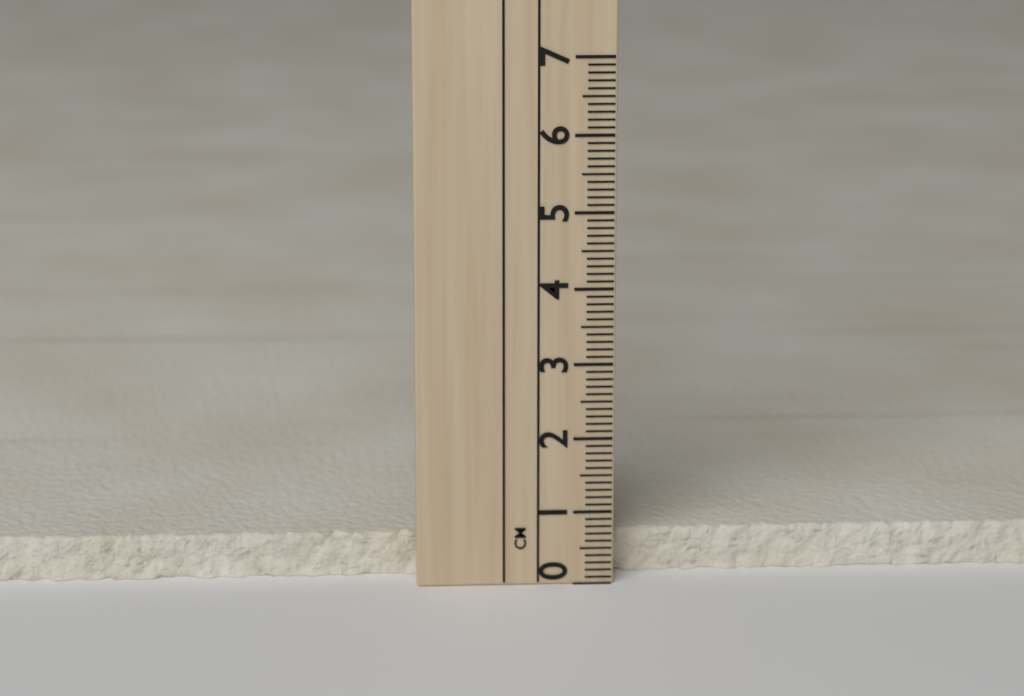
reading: 0.6 cm
